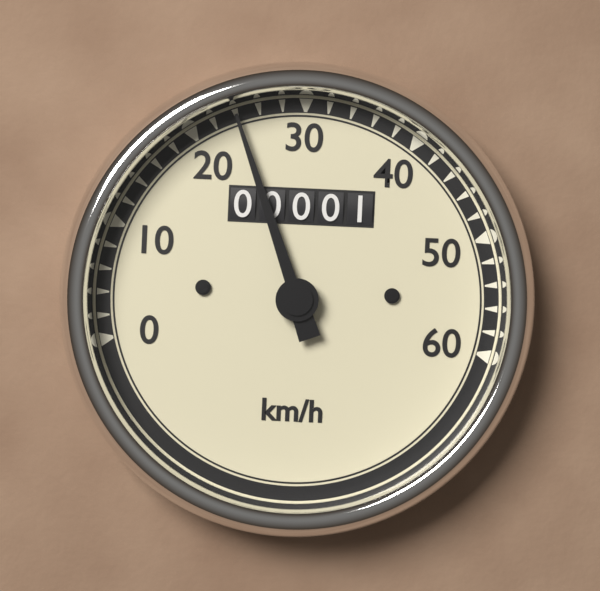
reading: 24 km/h
